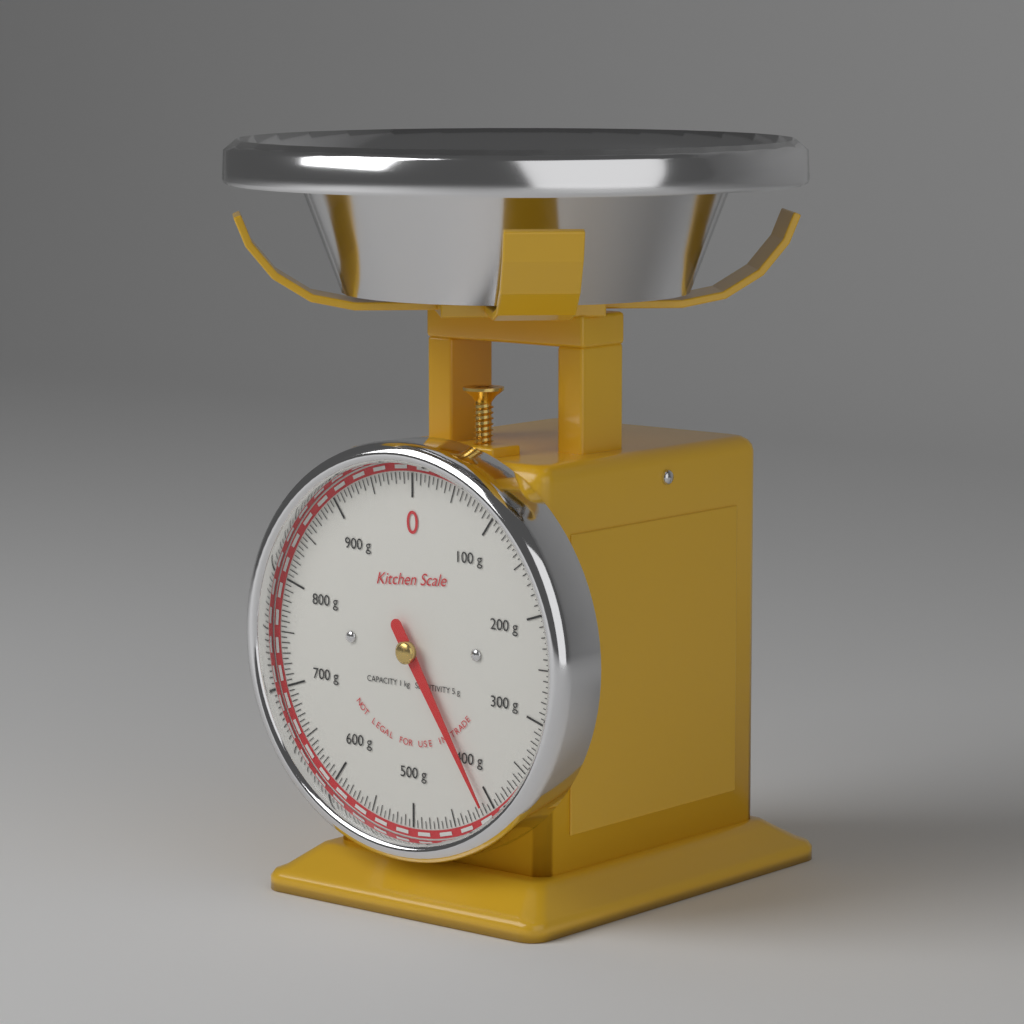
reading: 410 g
